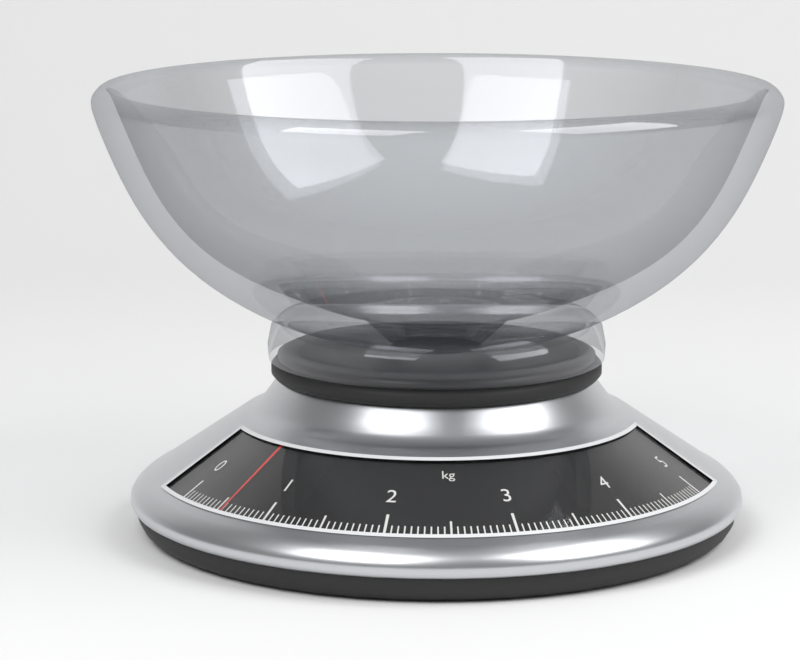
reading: 0.55 kg
